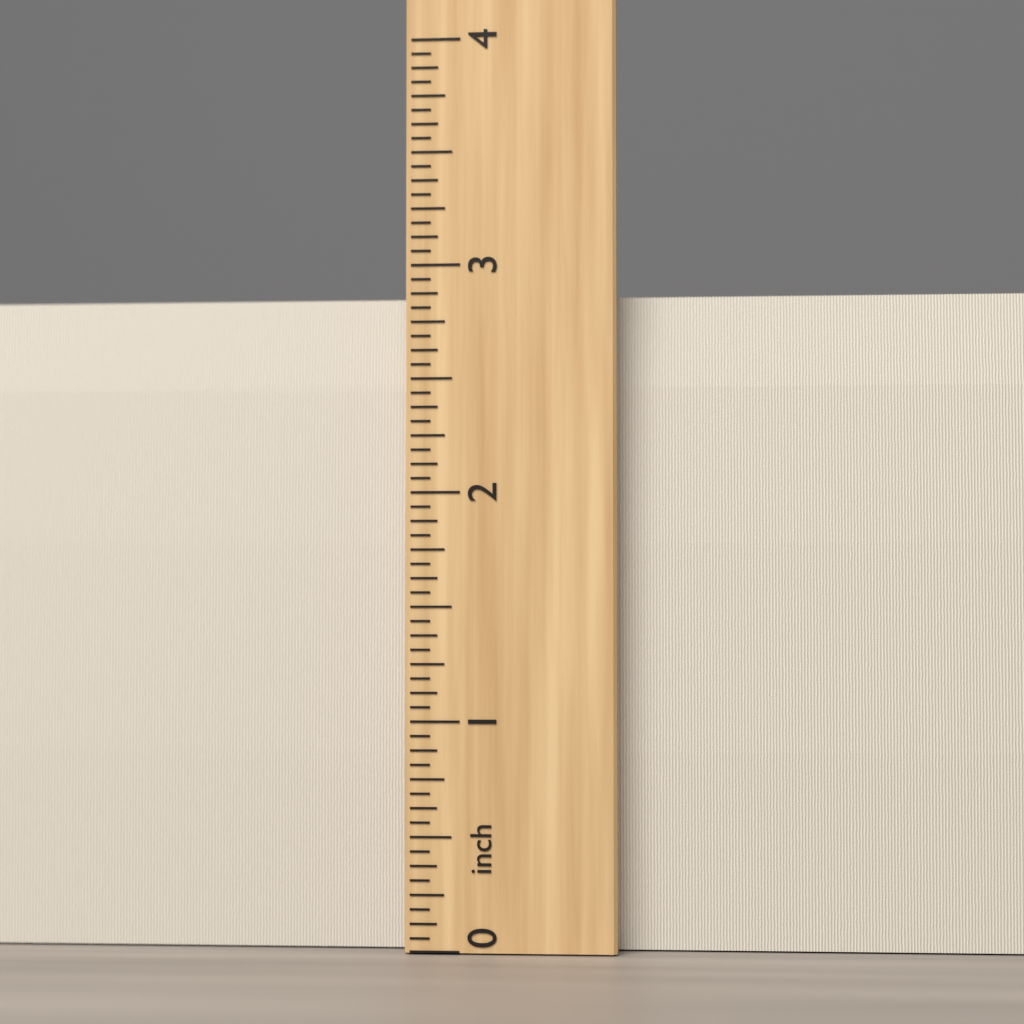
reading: 2.8750 inch
